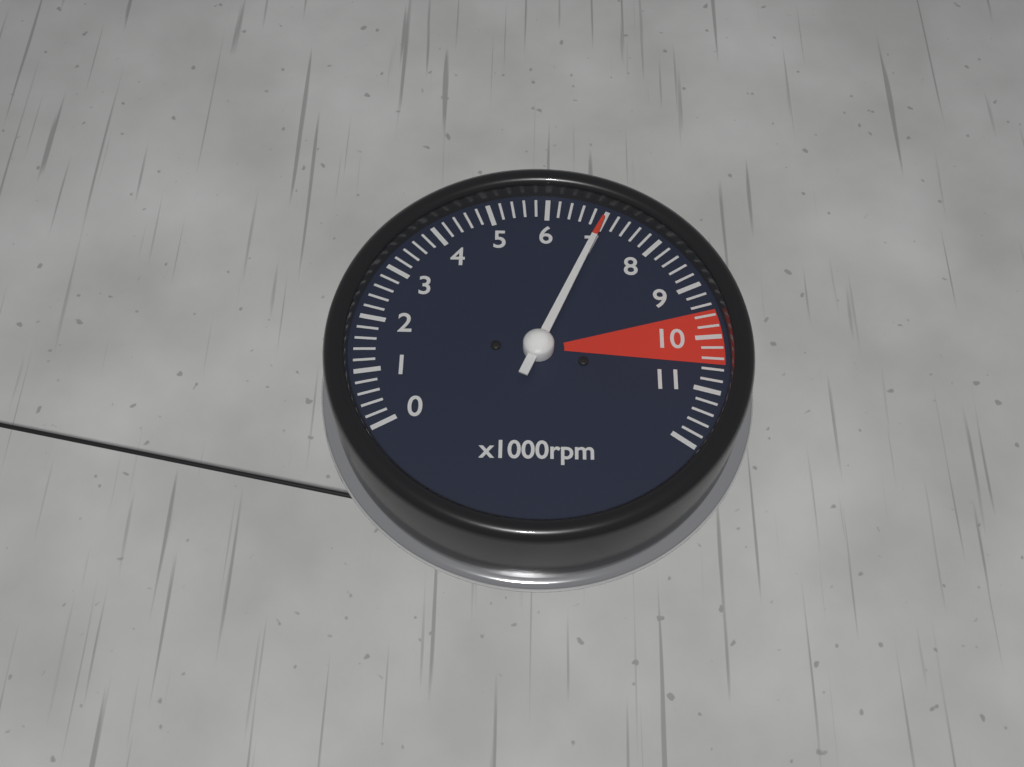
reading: 7000 rpm
